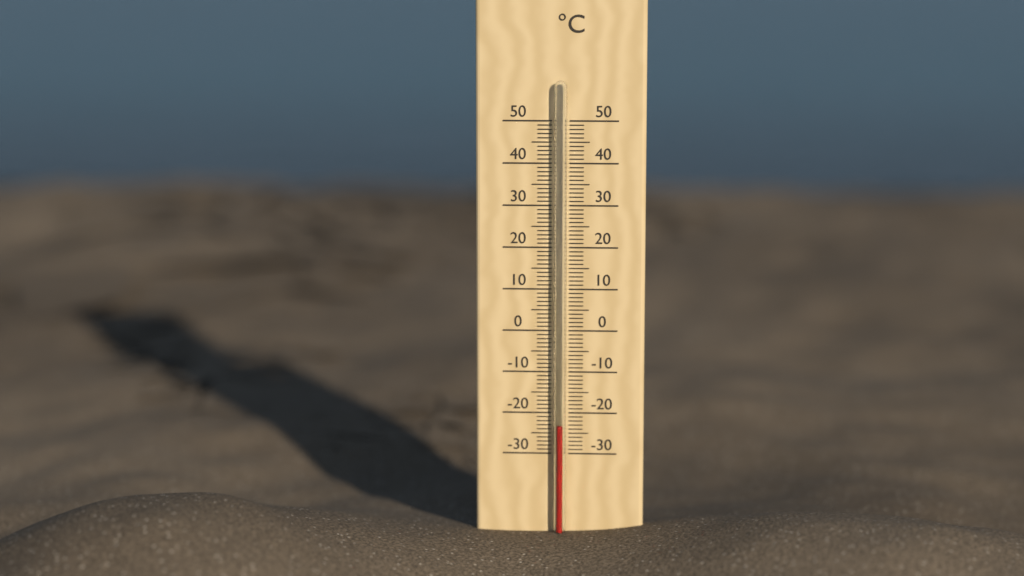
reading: -23 °C
